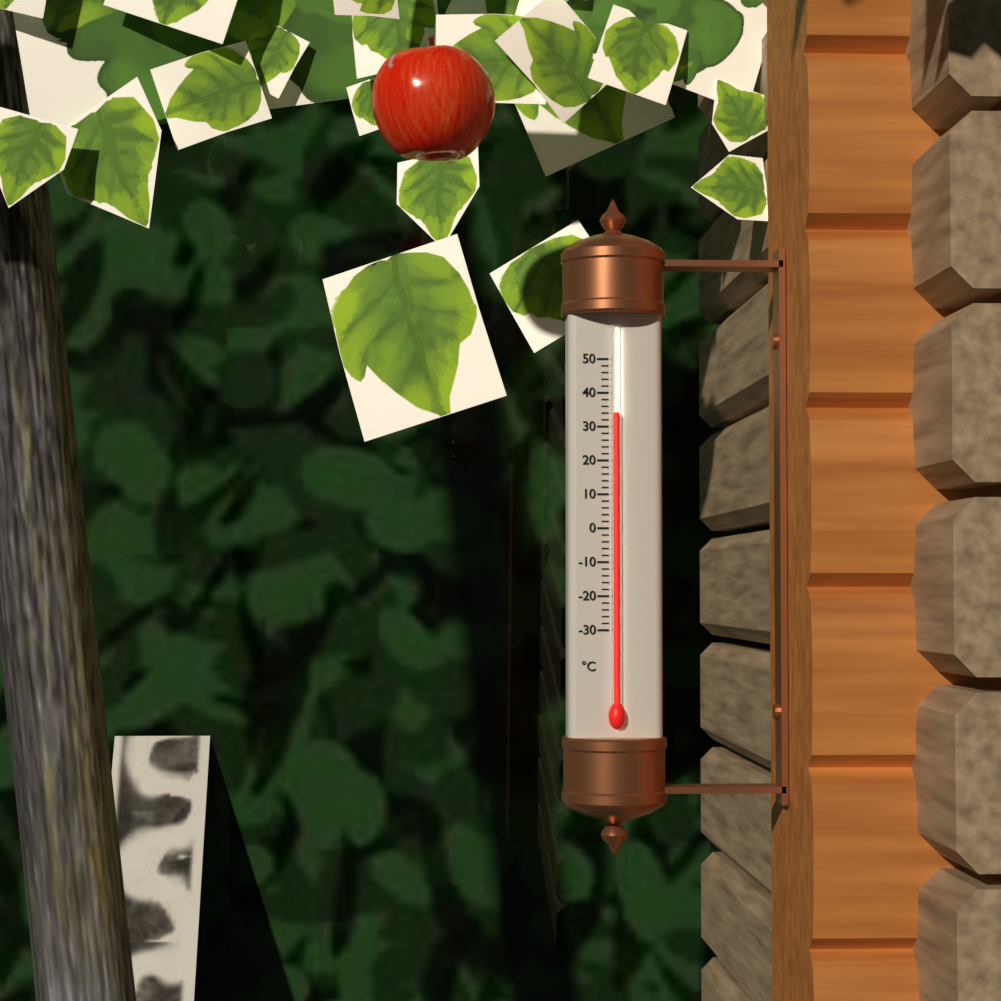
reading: 34 °C
